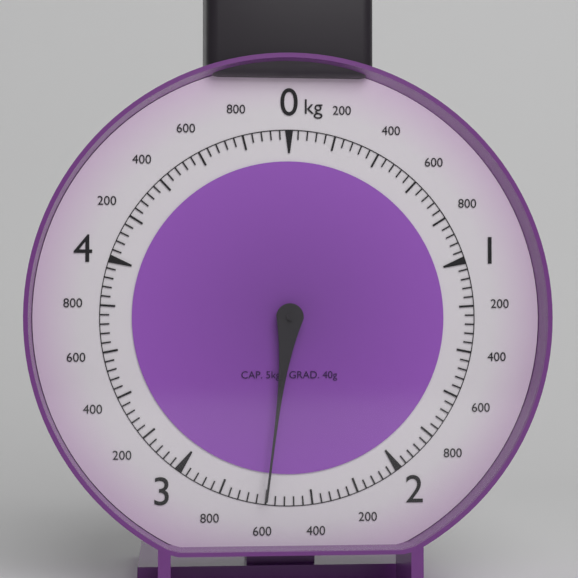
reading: 2.60 kg
